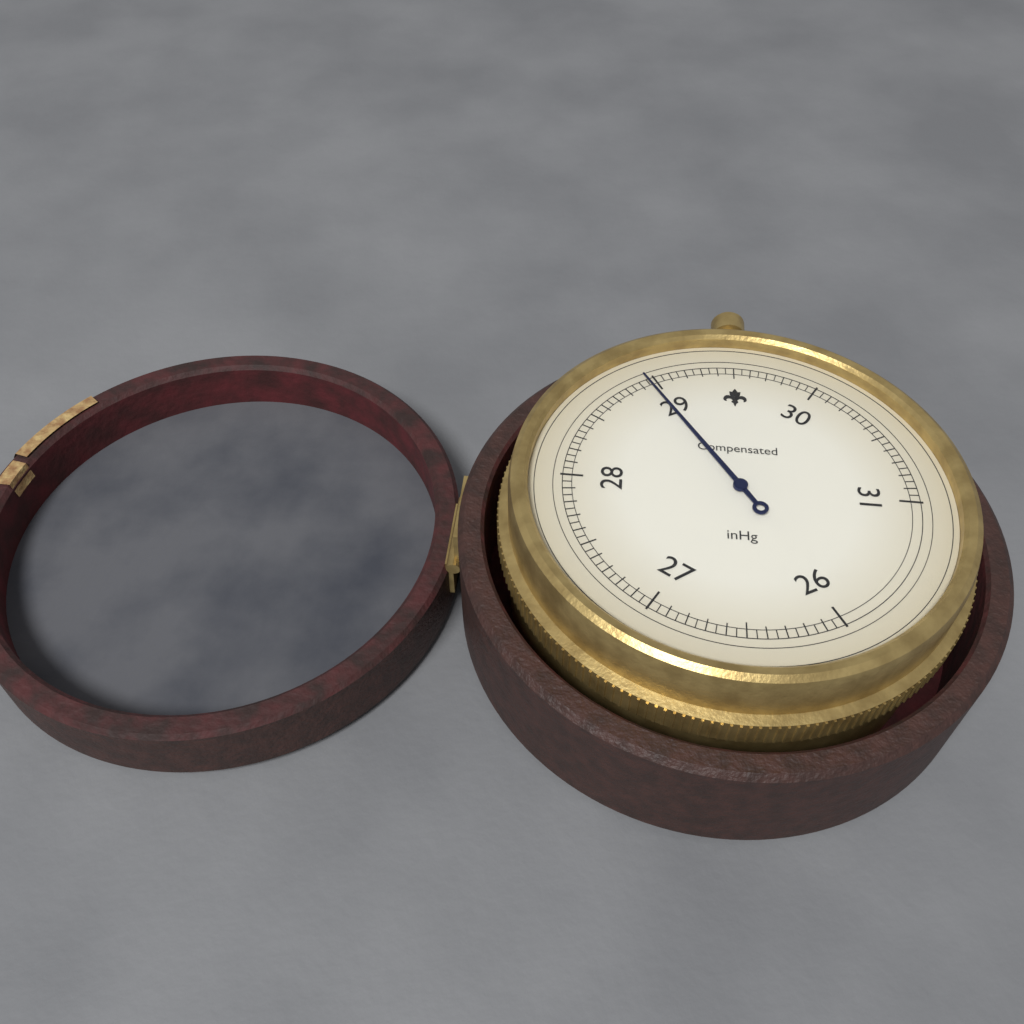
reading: 28.95 inHg
